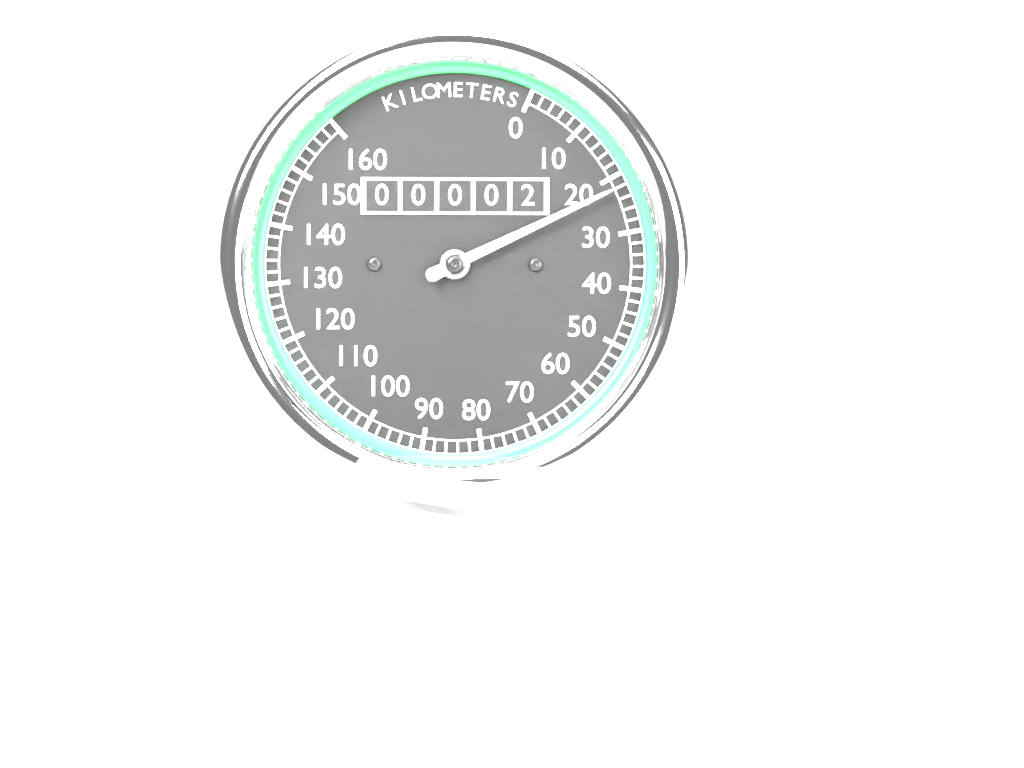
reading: 22 km/h
